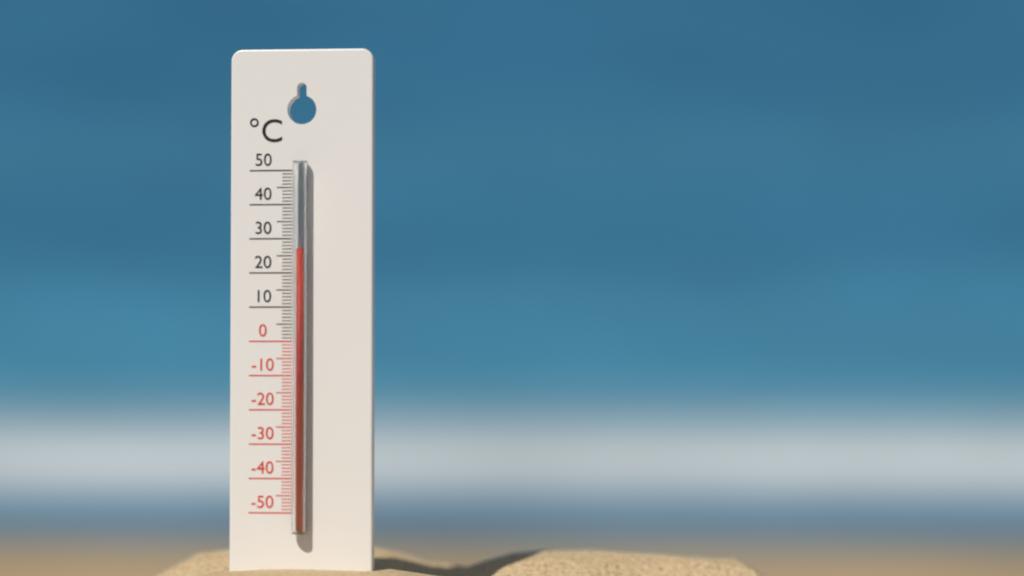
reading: 27 °C
